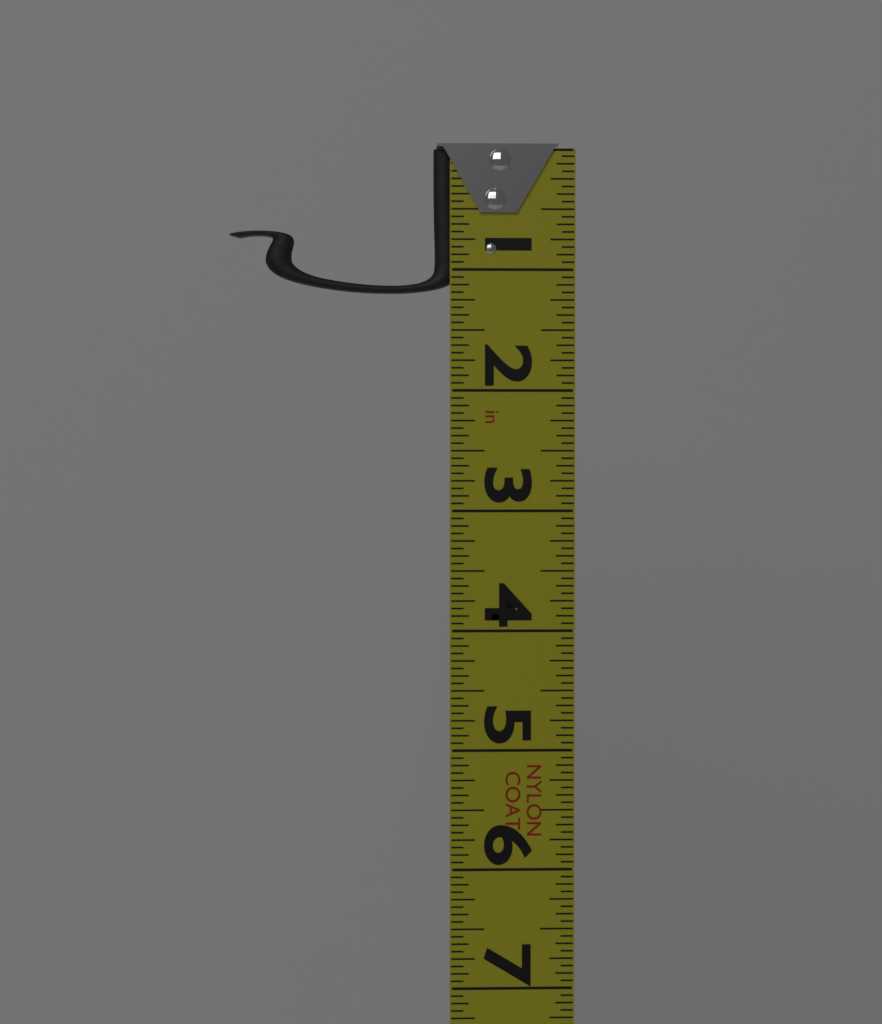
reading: 1.1875 in
